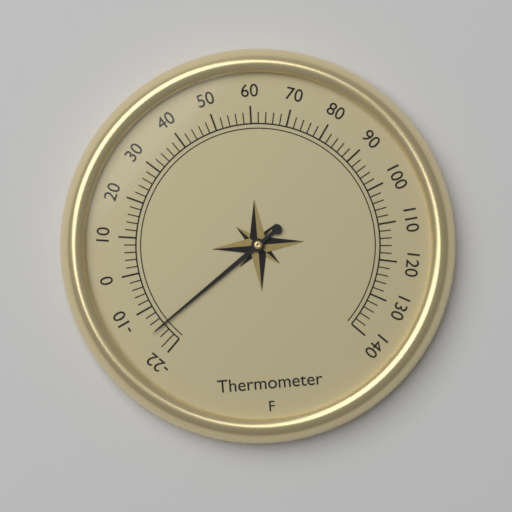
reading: -16 °F
